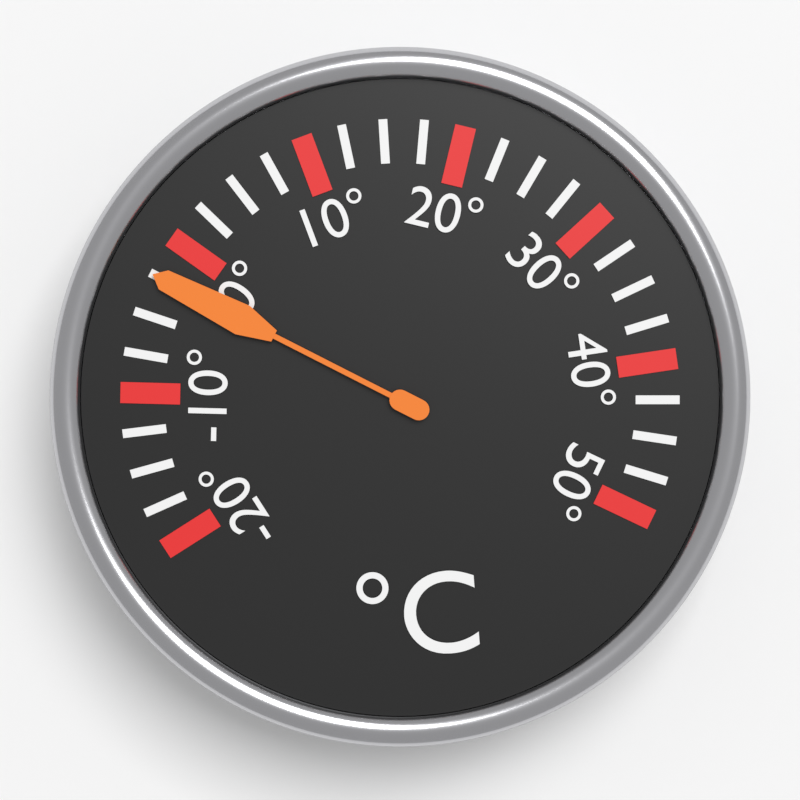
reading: -2.5 °C
